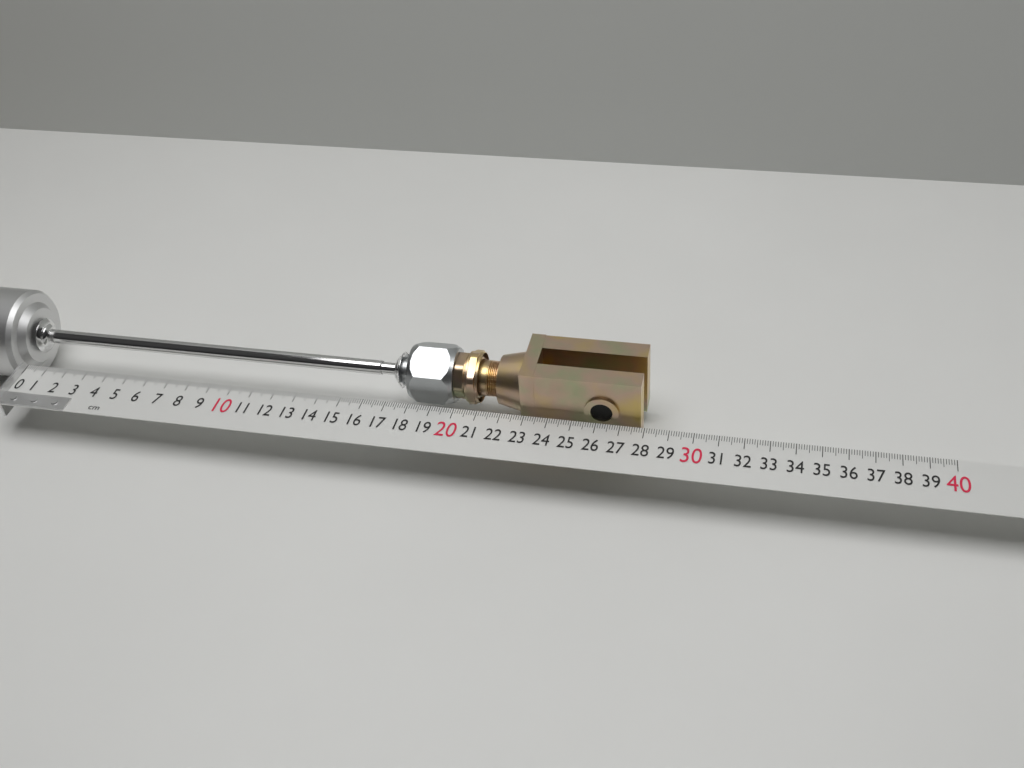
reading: 27.8 cm
